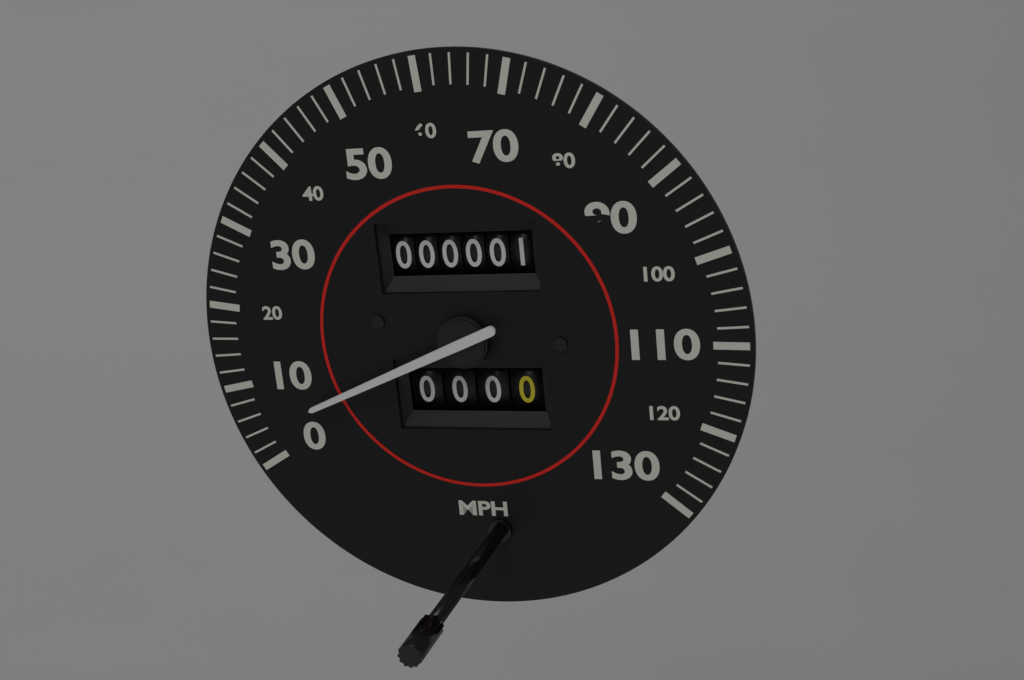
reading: 4 mph
